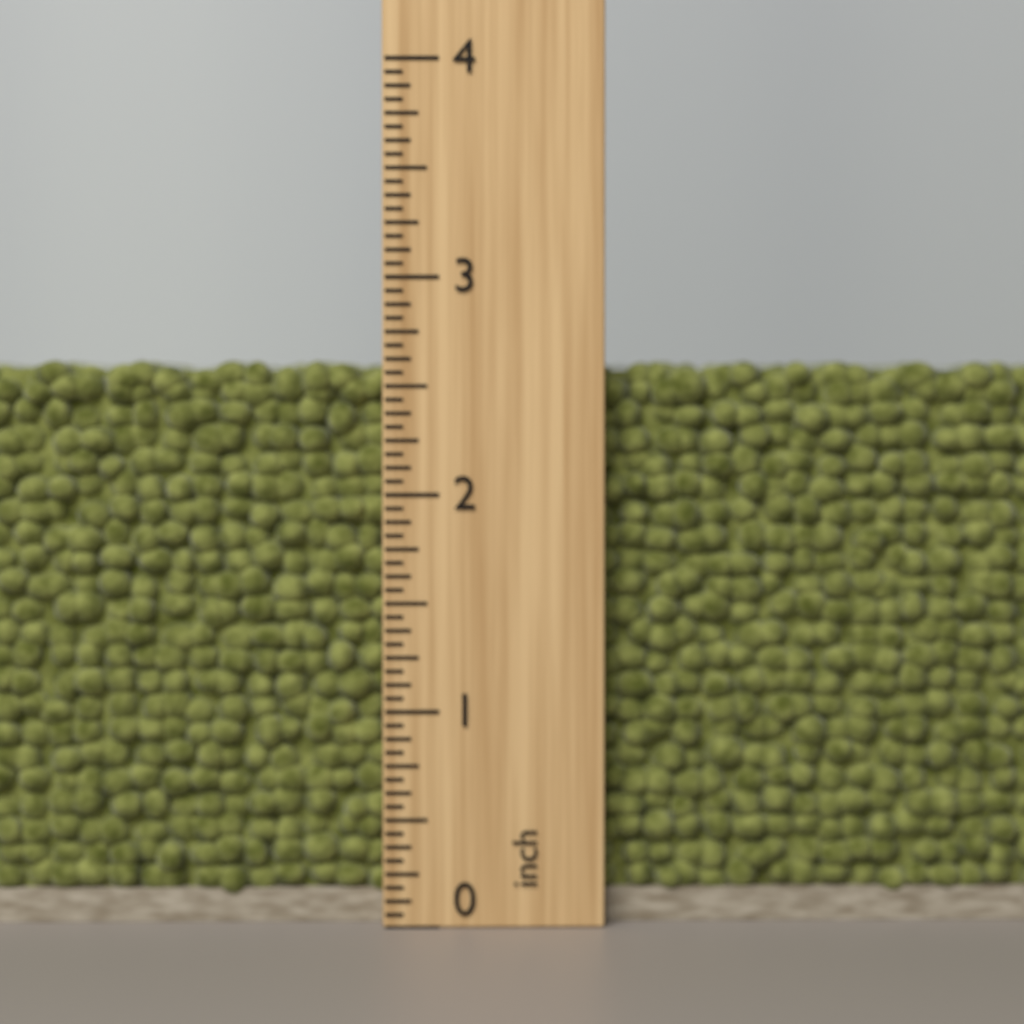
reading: 2.6250 inch
